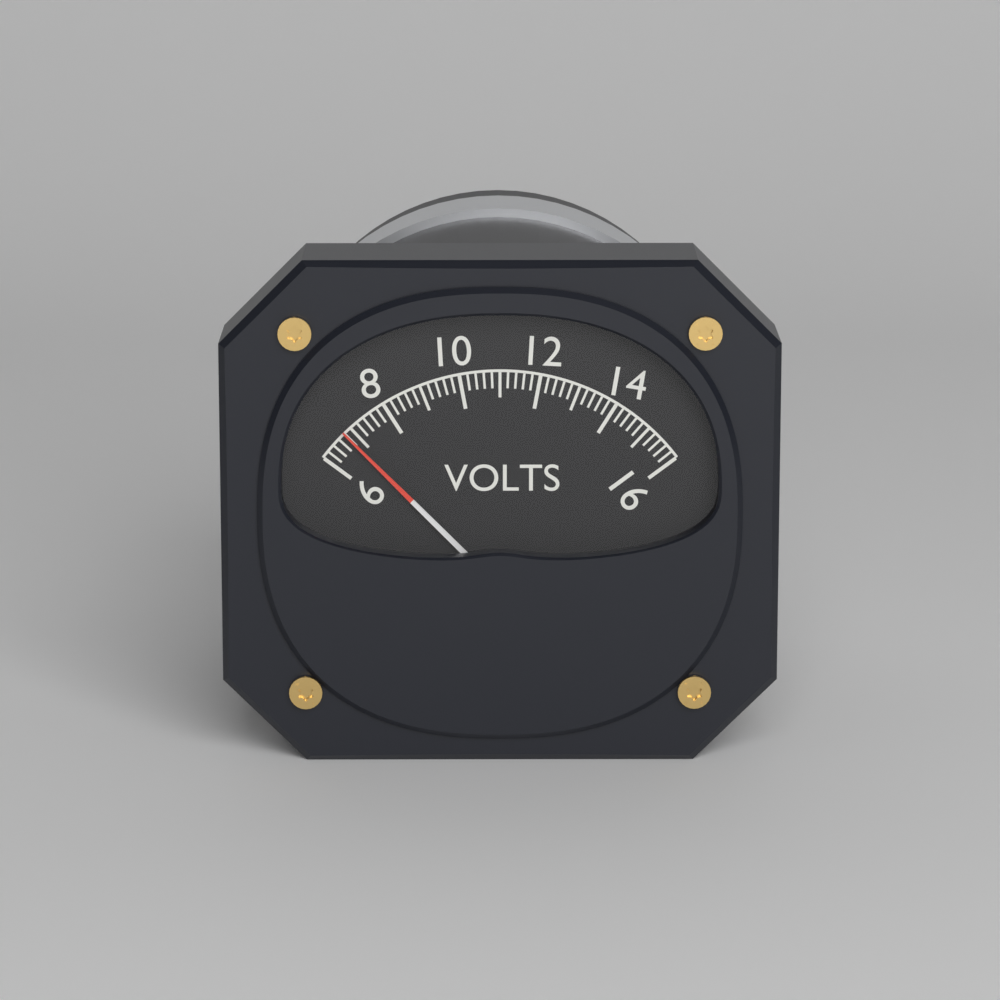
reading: 6.8 V
